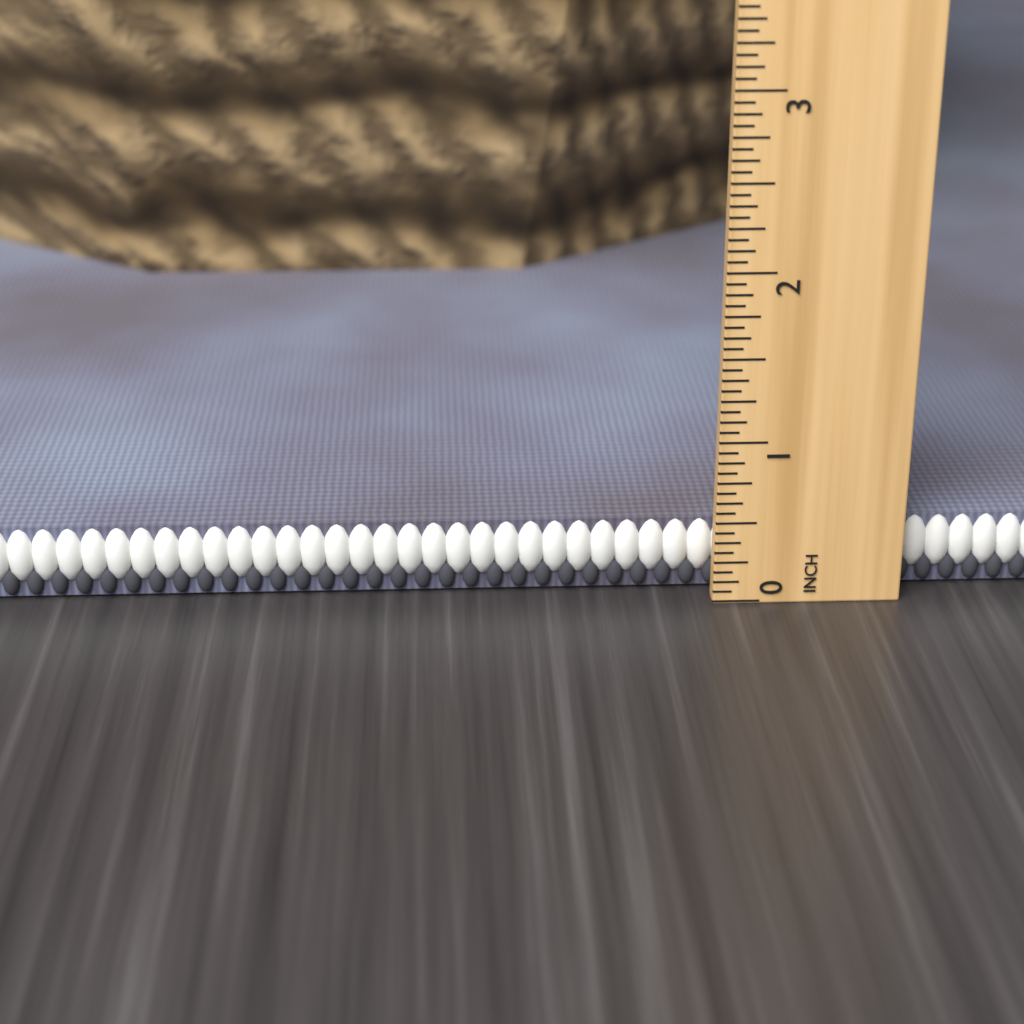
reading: 0.4375 in
